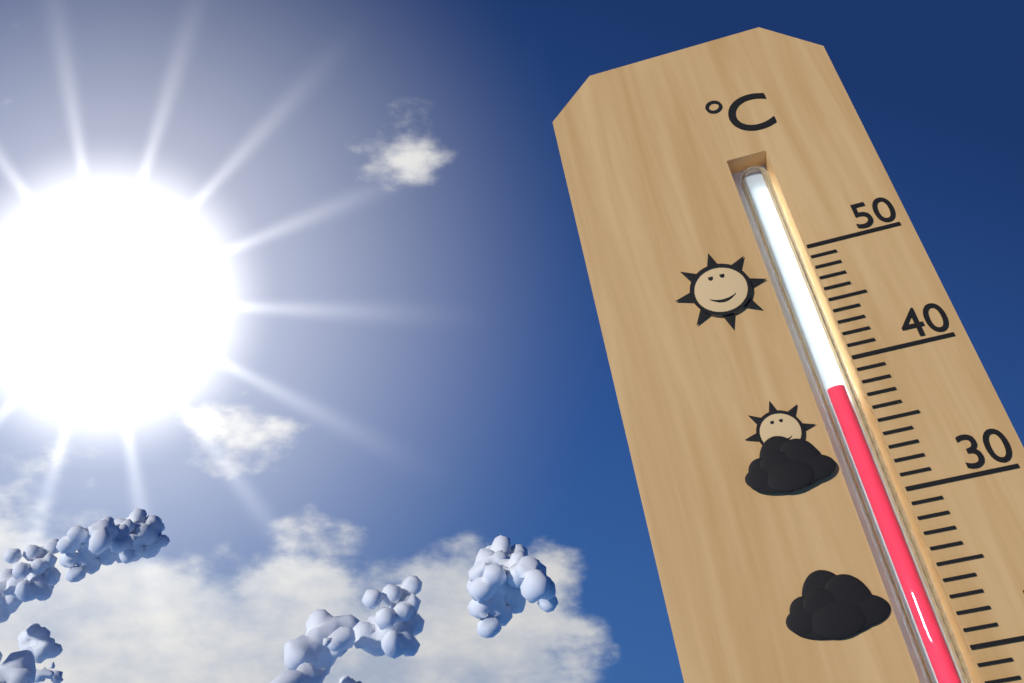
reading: 38 °C
